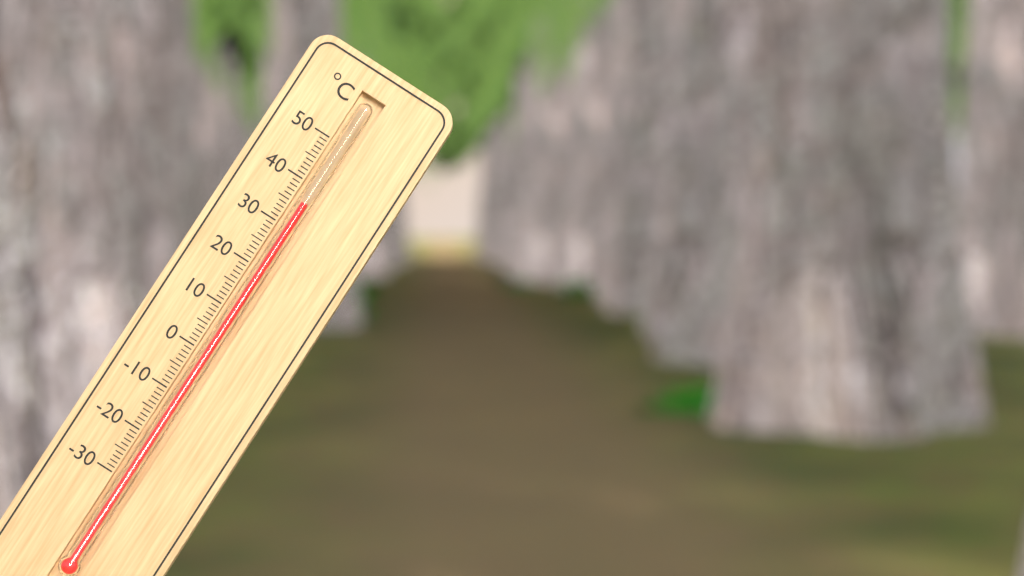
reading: 36 °C
